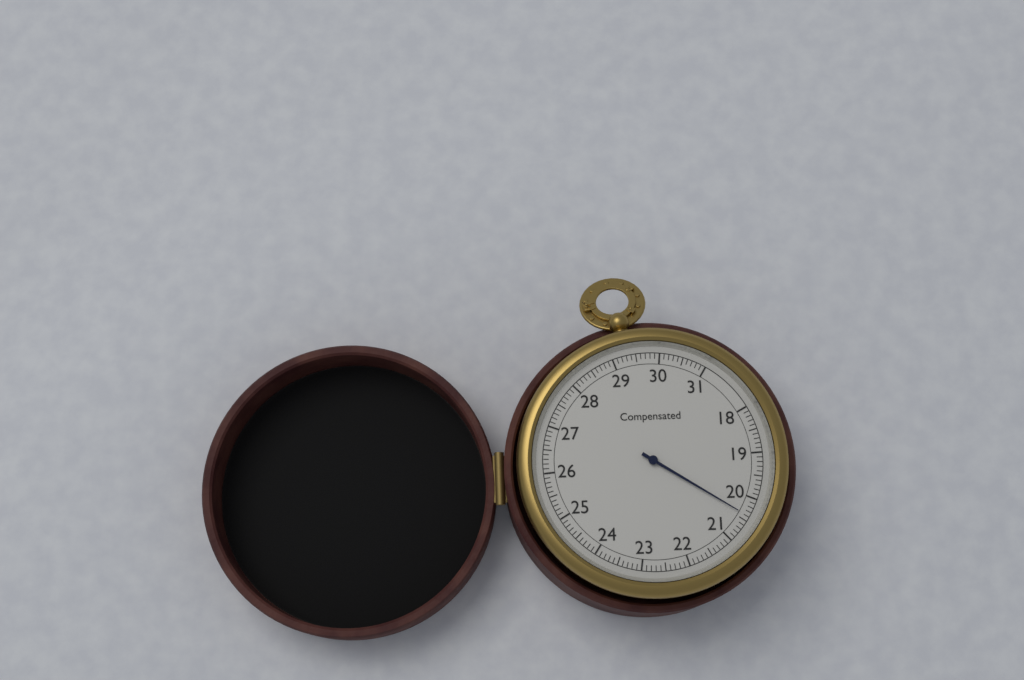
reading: 20.4 (no unit)
